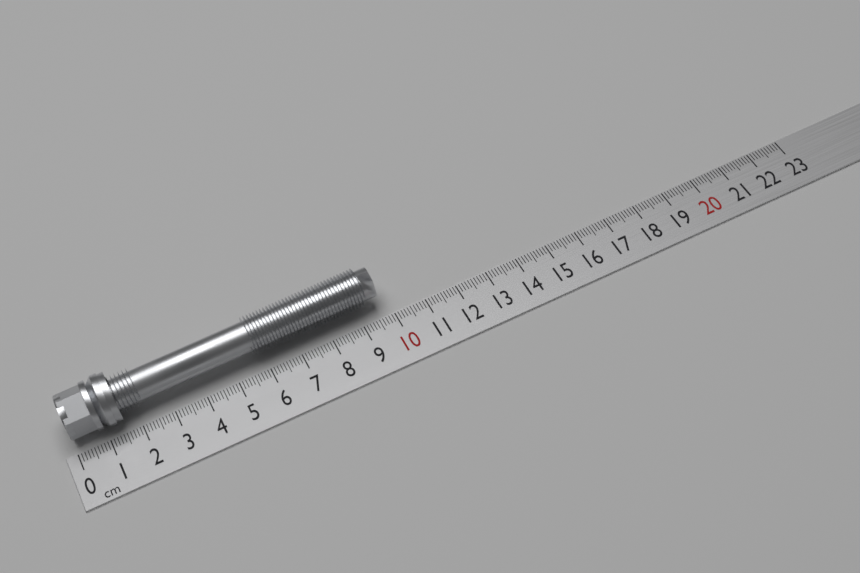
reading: 9.8 cm
